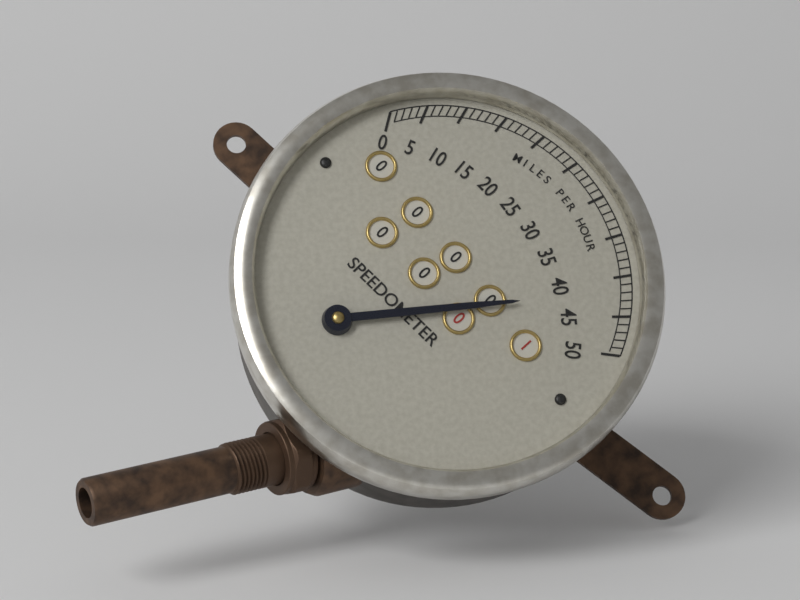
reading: 42 mph
